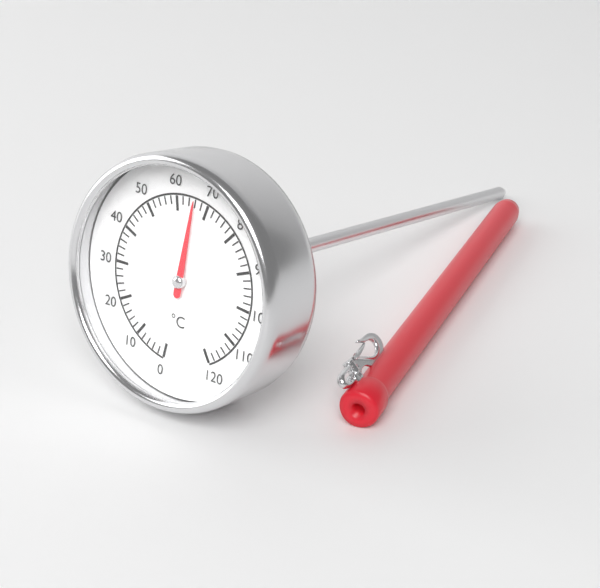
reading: 66 °C
